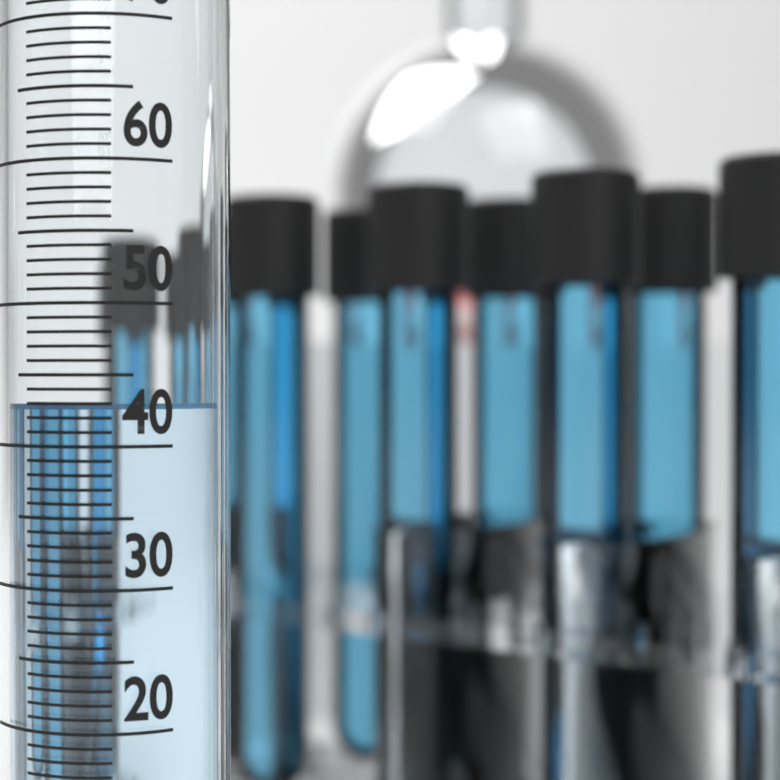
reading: 43 ml
